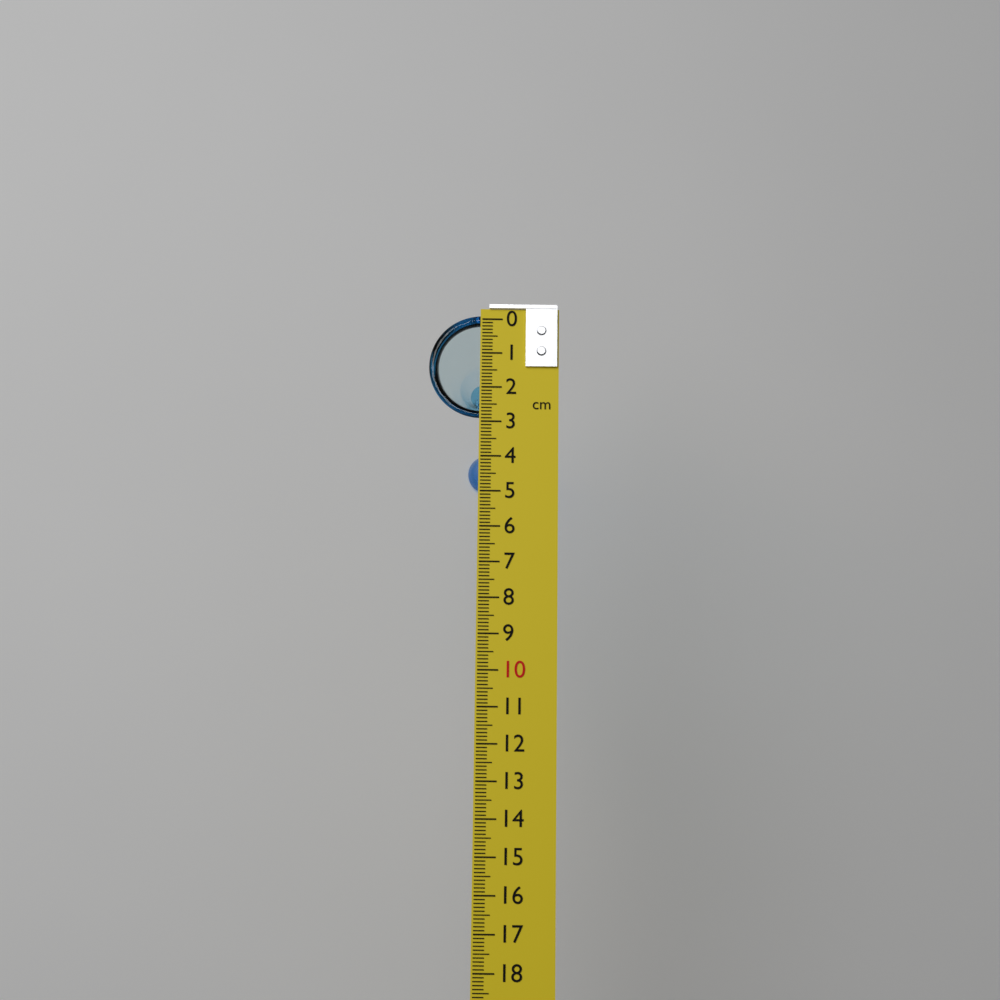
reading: 2.8 cm
